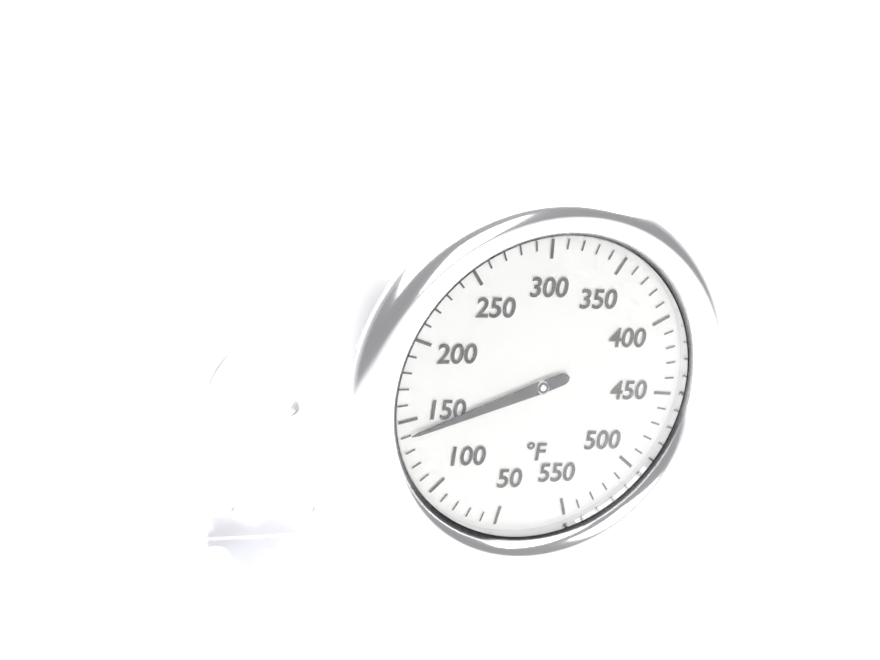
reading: 140 °F
